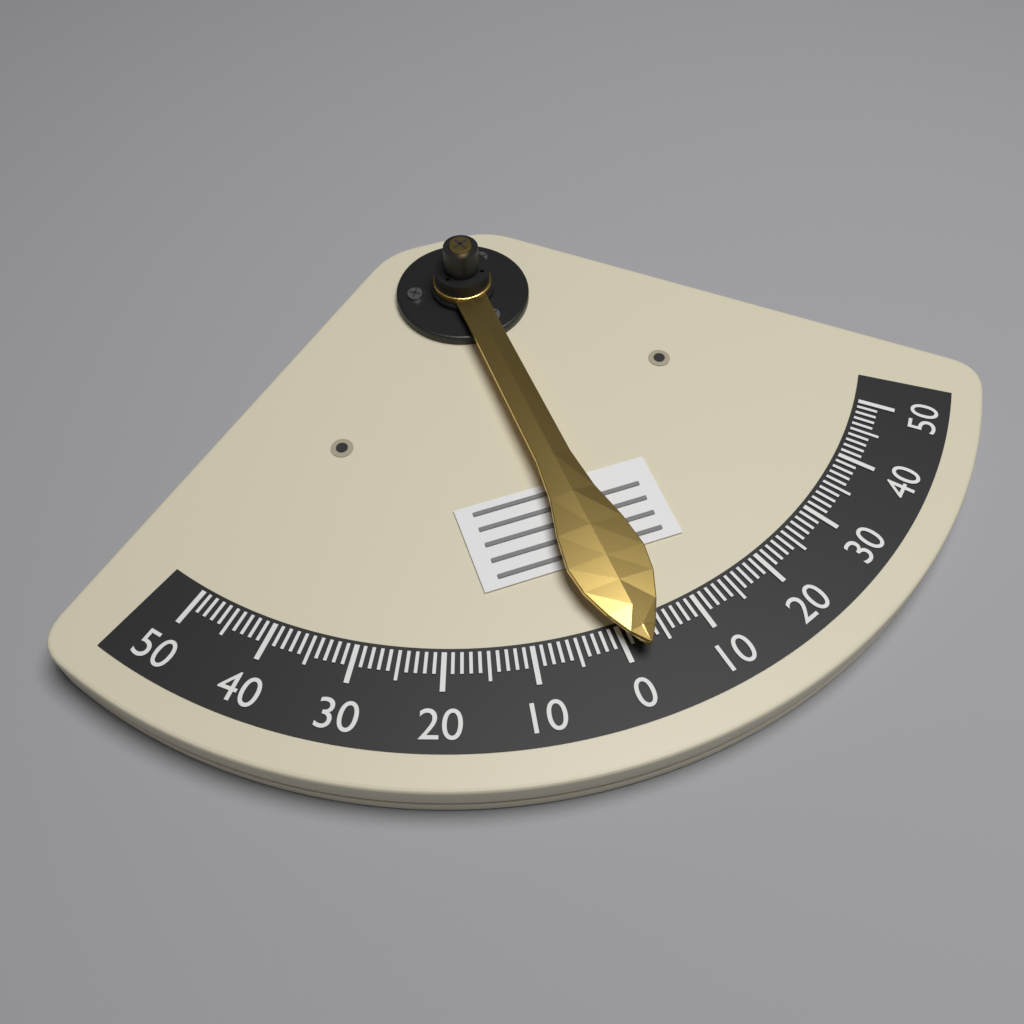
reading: -2 (no unit)
